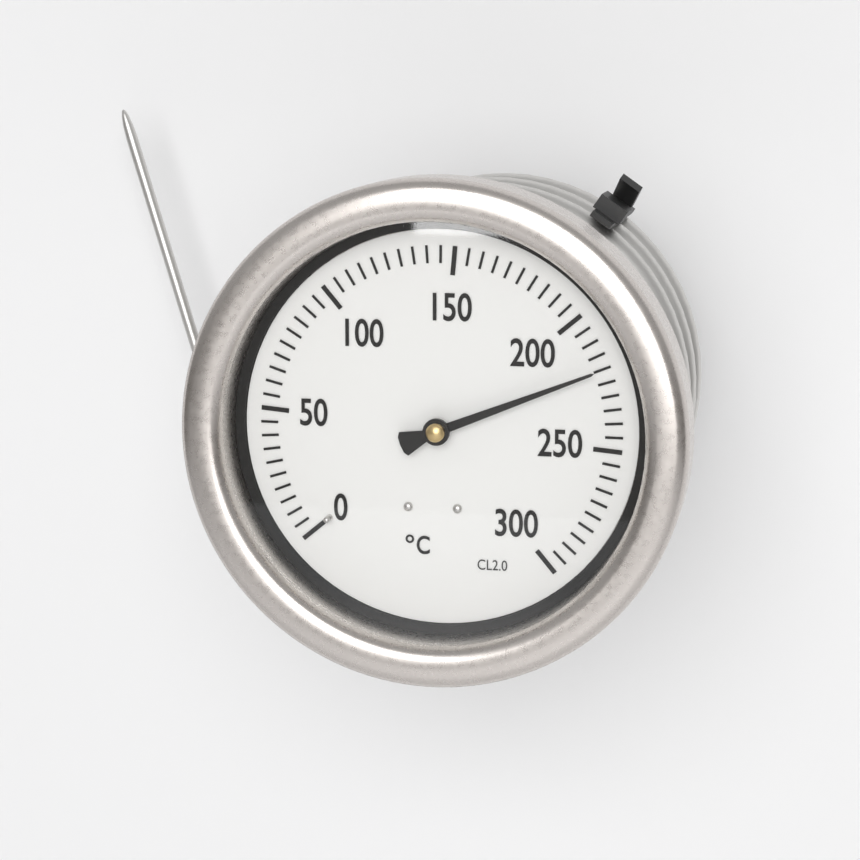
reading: 220 °C
